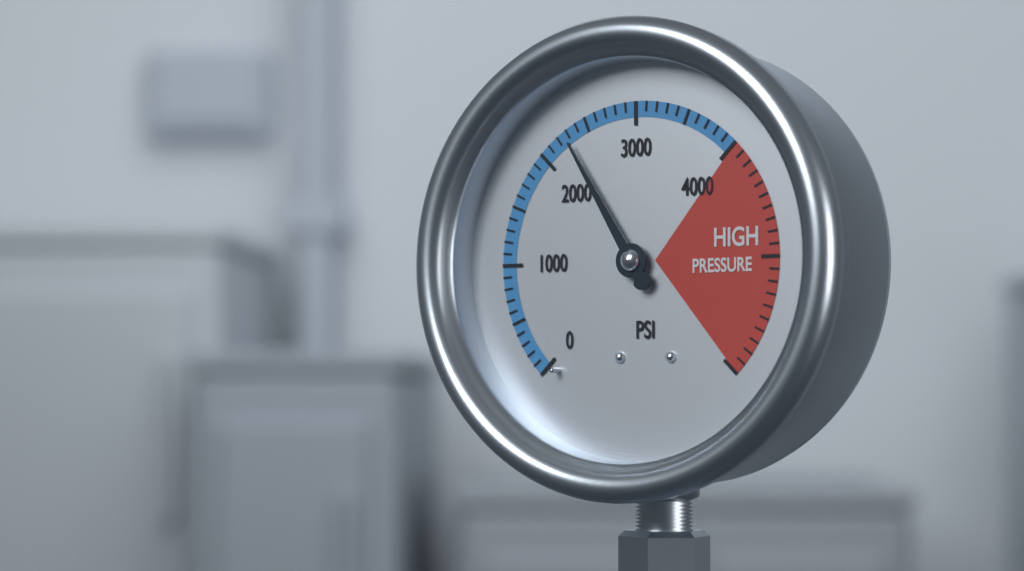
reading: 2300 psi
